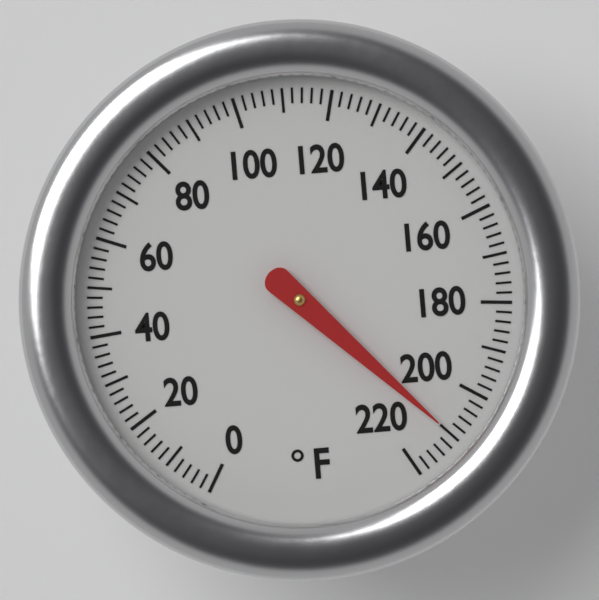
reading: 210 °F
